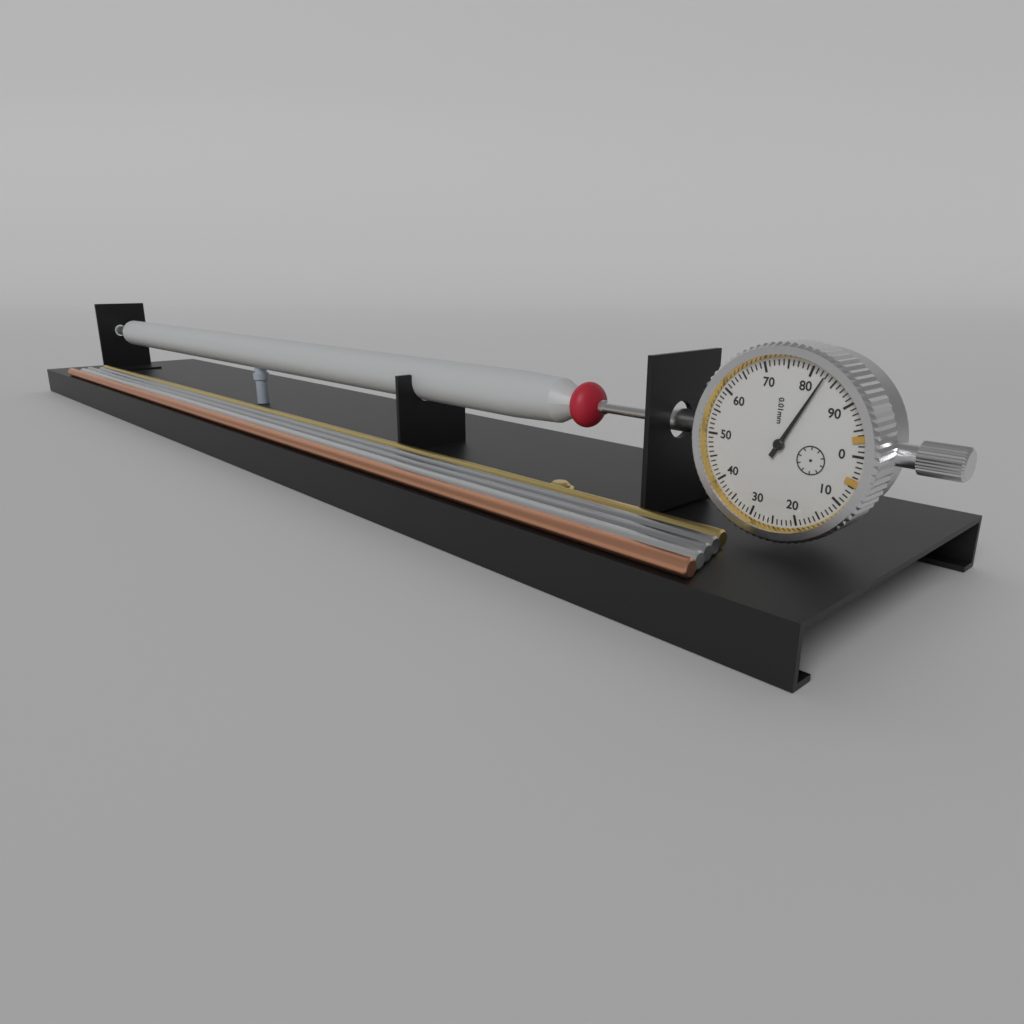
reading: 0.83 mm
